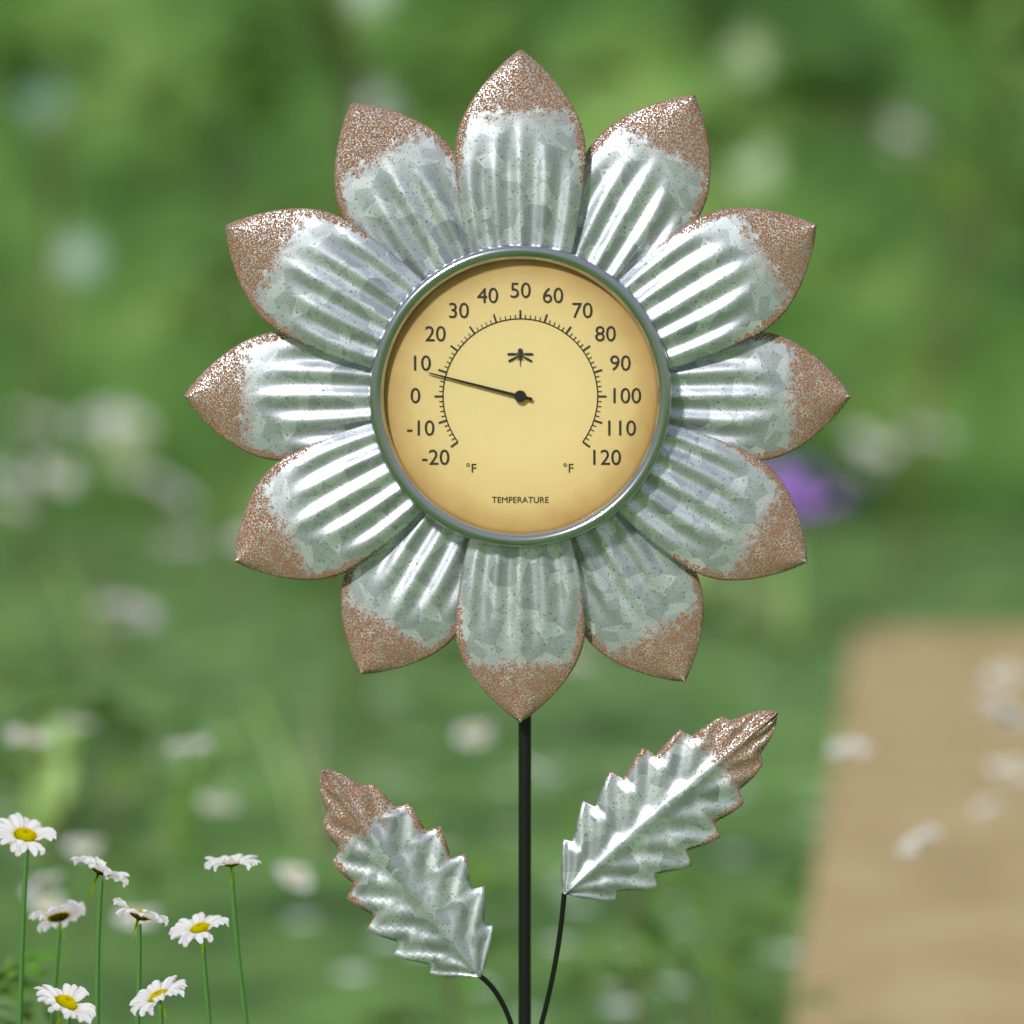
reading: 8 °F
